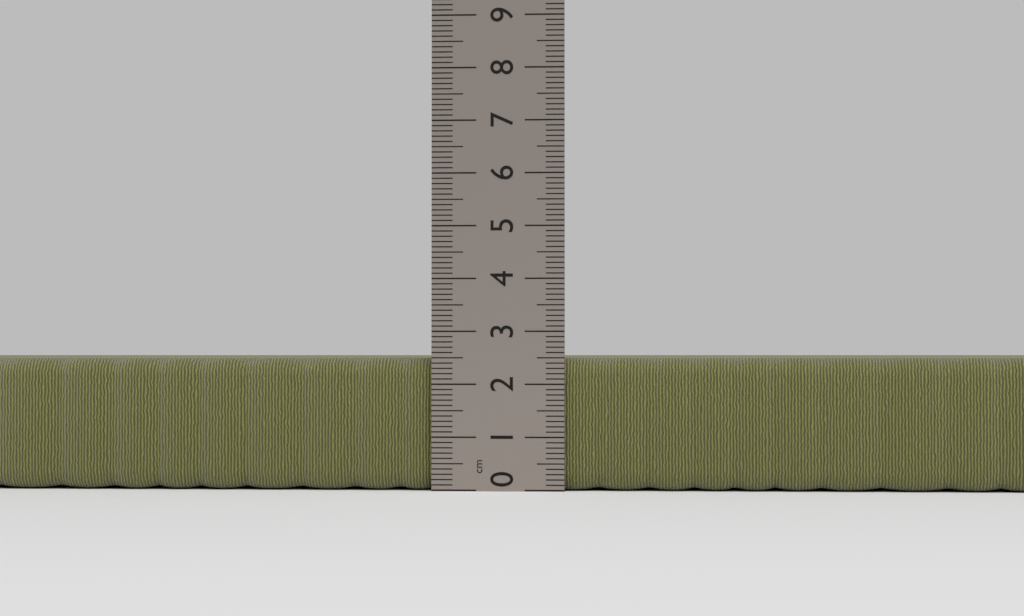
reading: 2.5 cm
